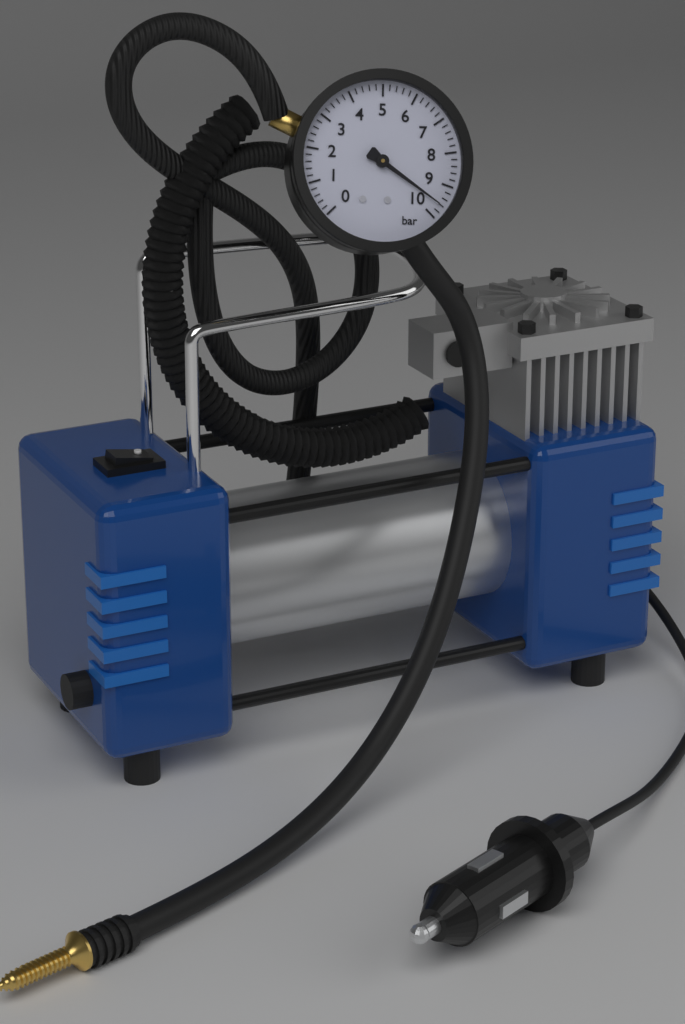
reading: 9.6 bar
